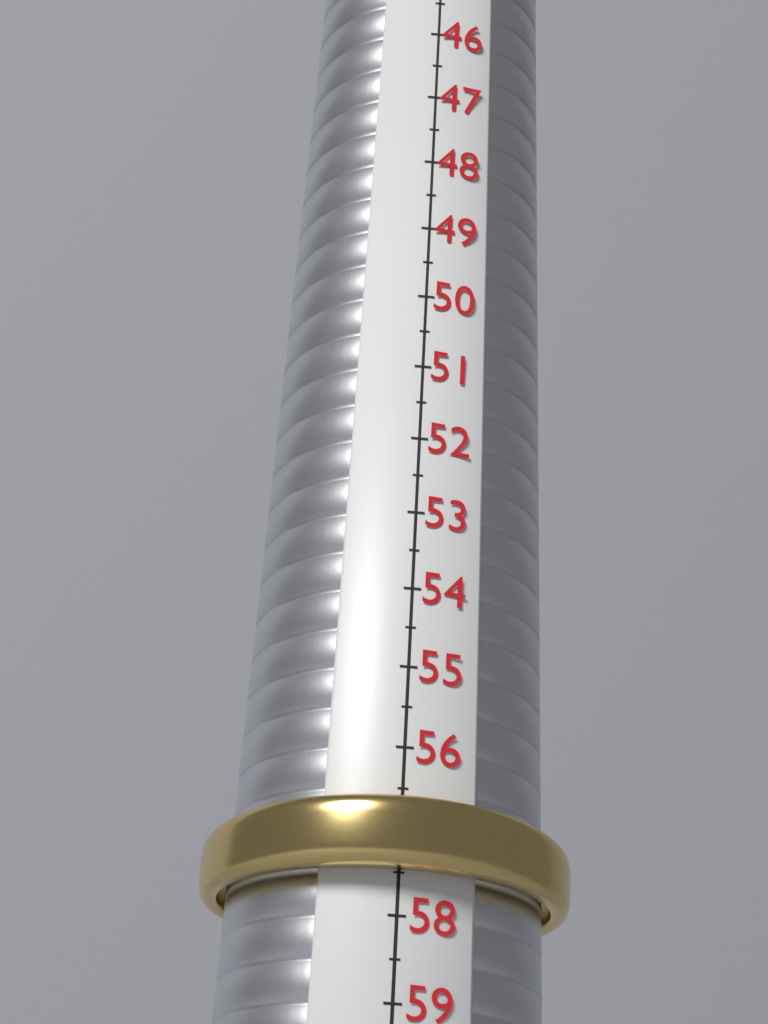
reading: 57.5 (no unit)
